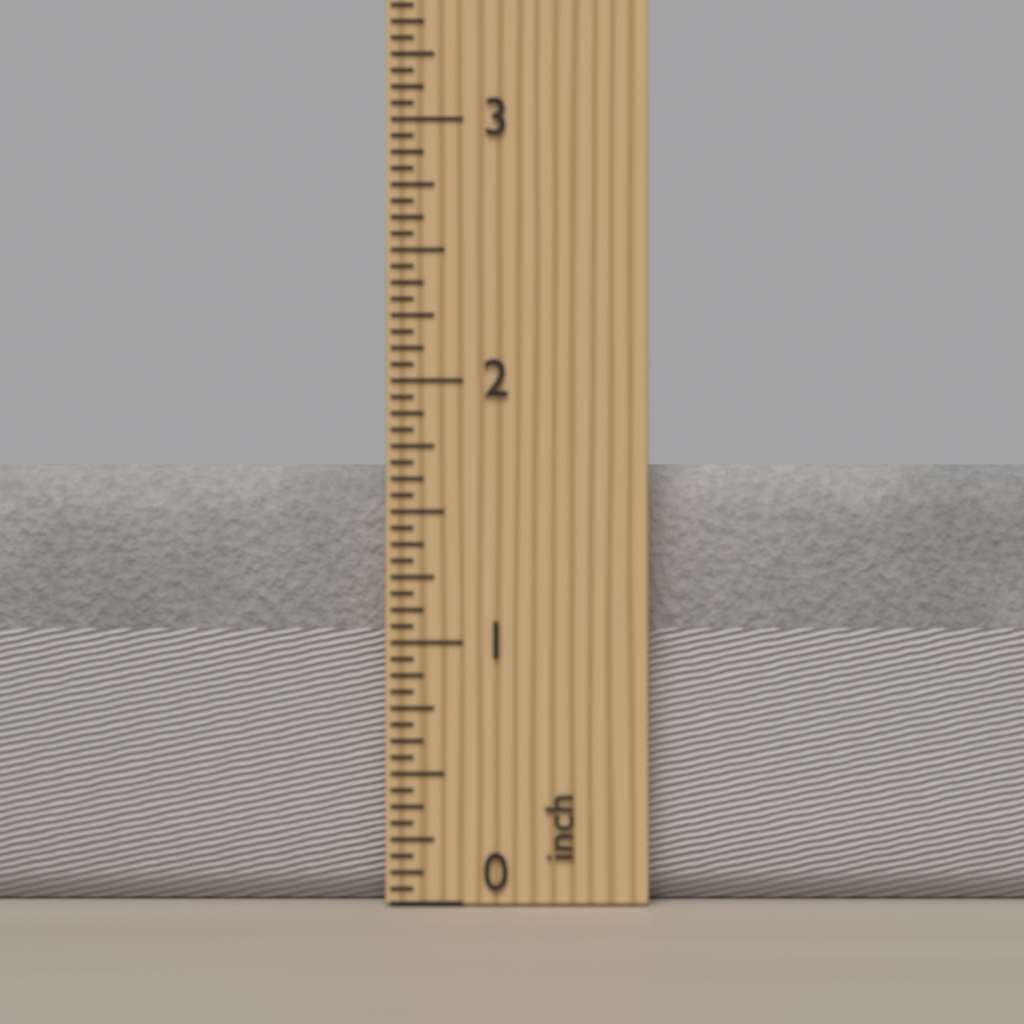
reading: 1.6875 inch
